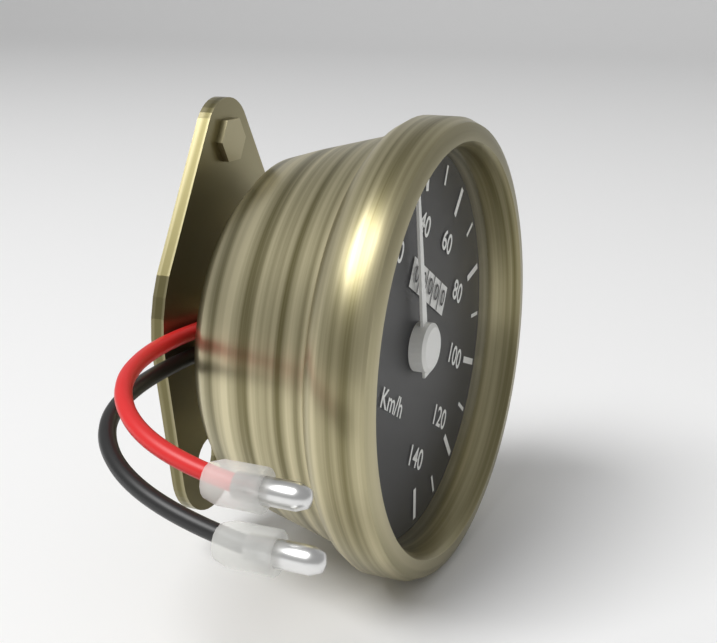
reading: 30 km/h
